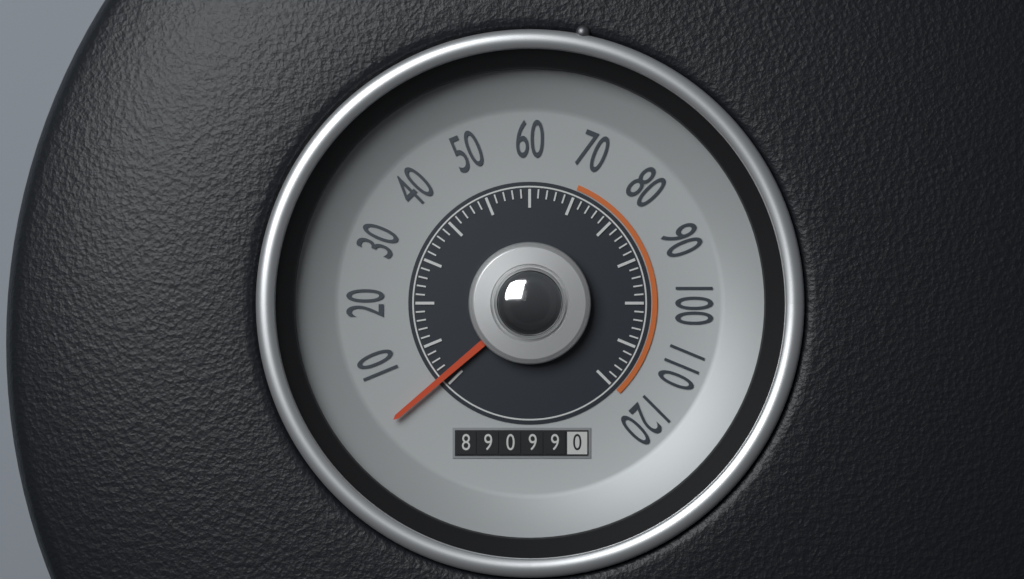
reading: 2 (no unit)
